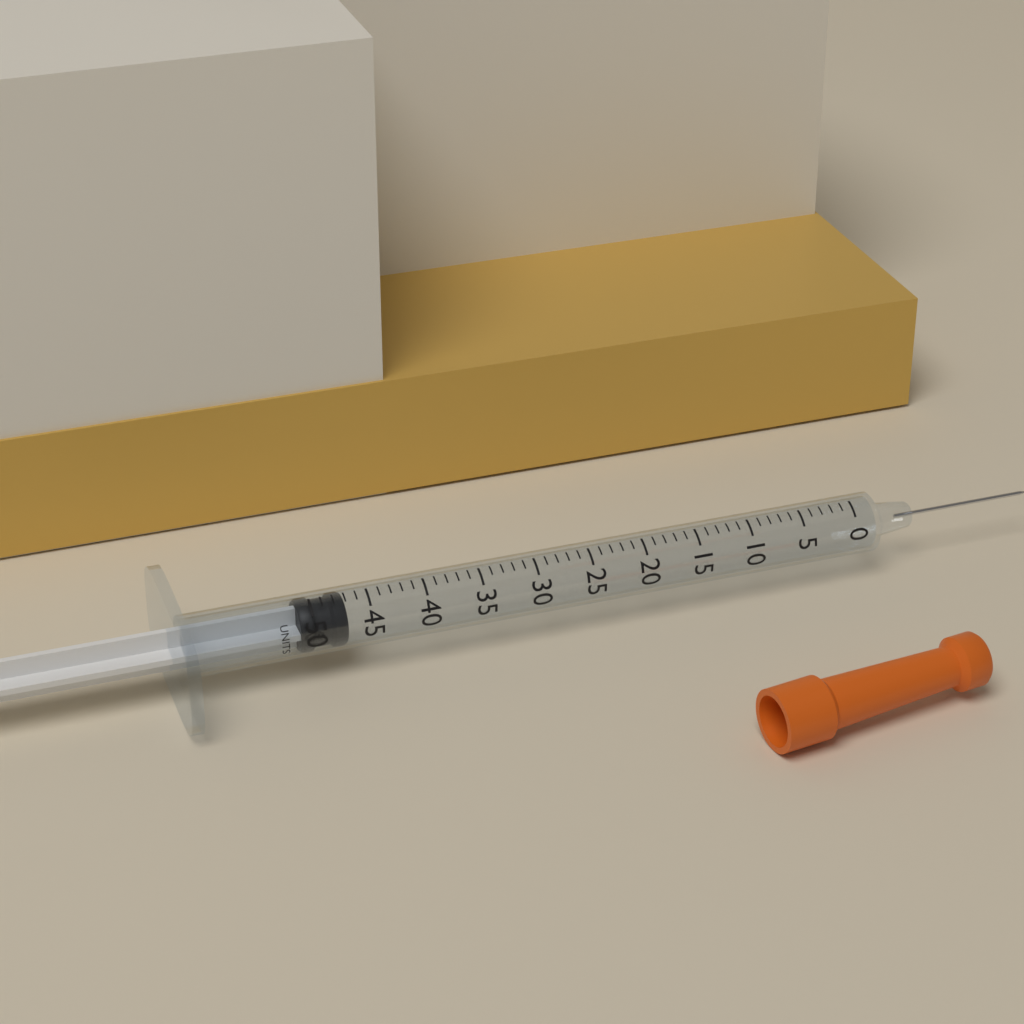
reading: 47 units
